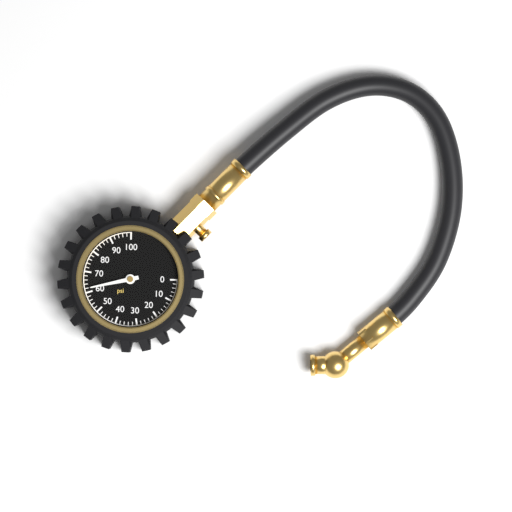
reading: 62 psi
